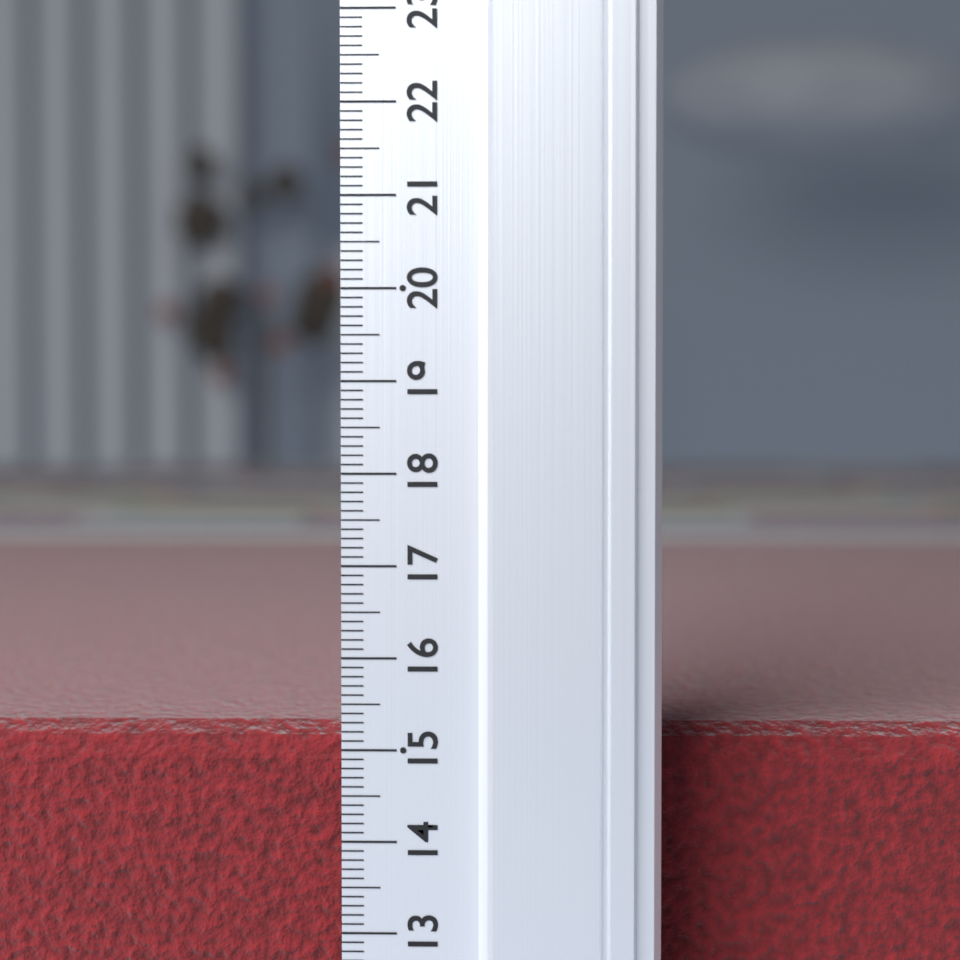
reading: 15.1 (no unit)
